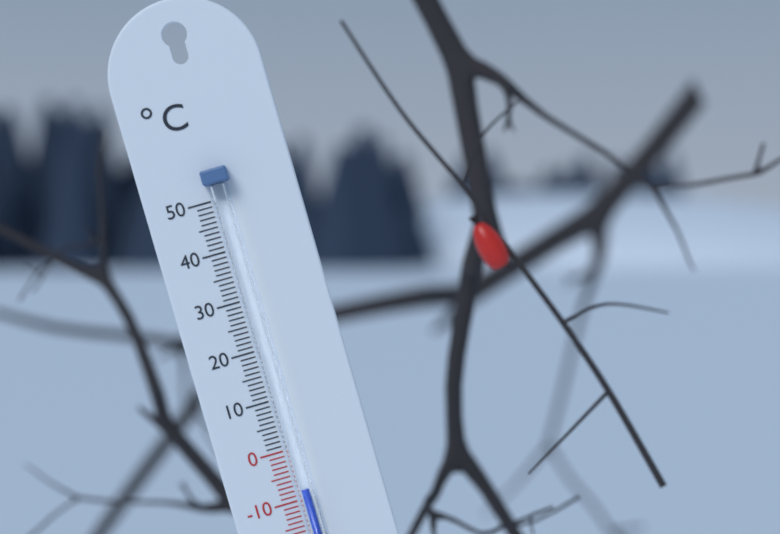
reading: -8 °C
